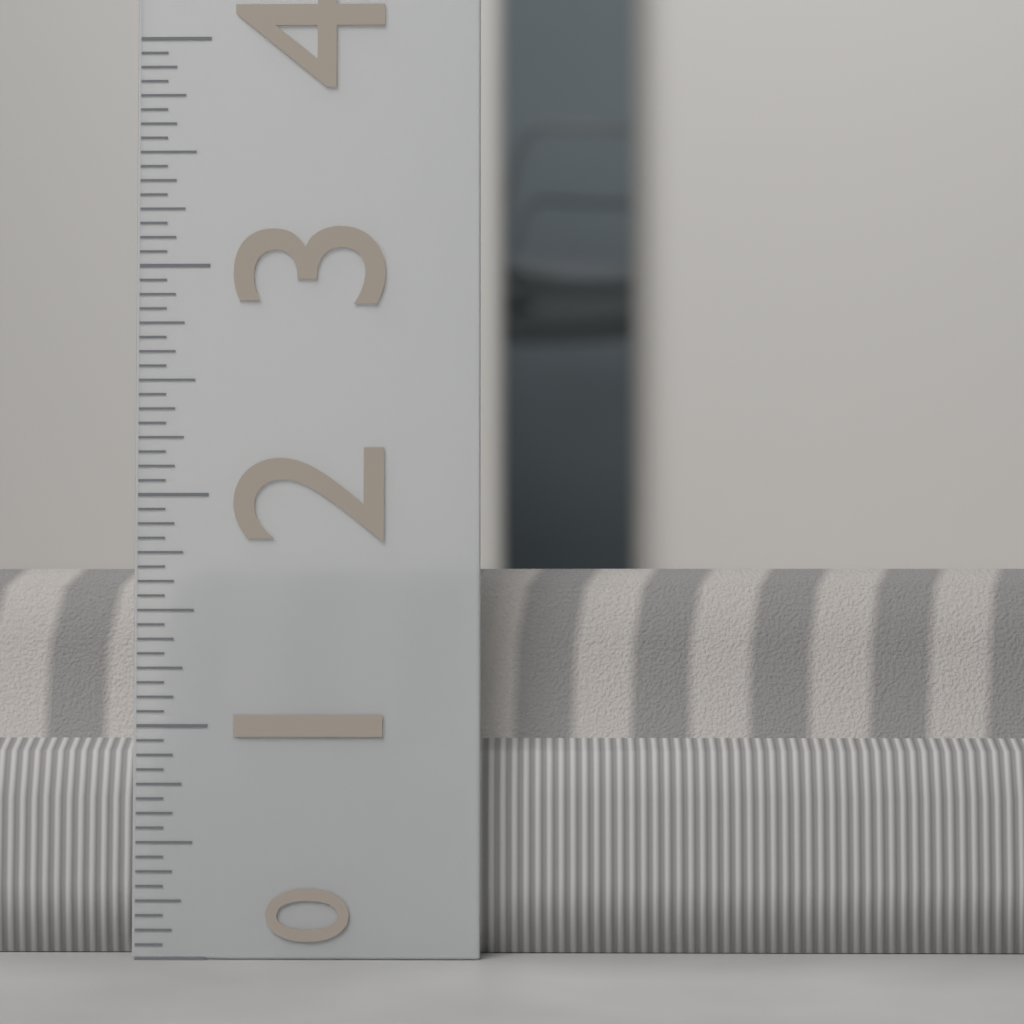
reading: 1.6875 (no unit)
